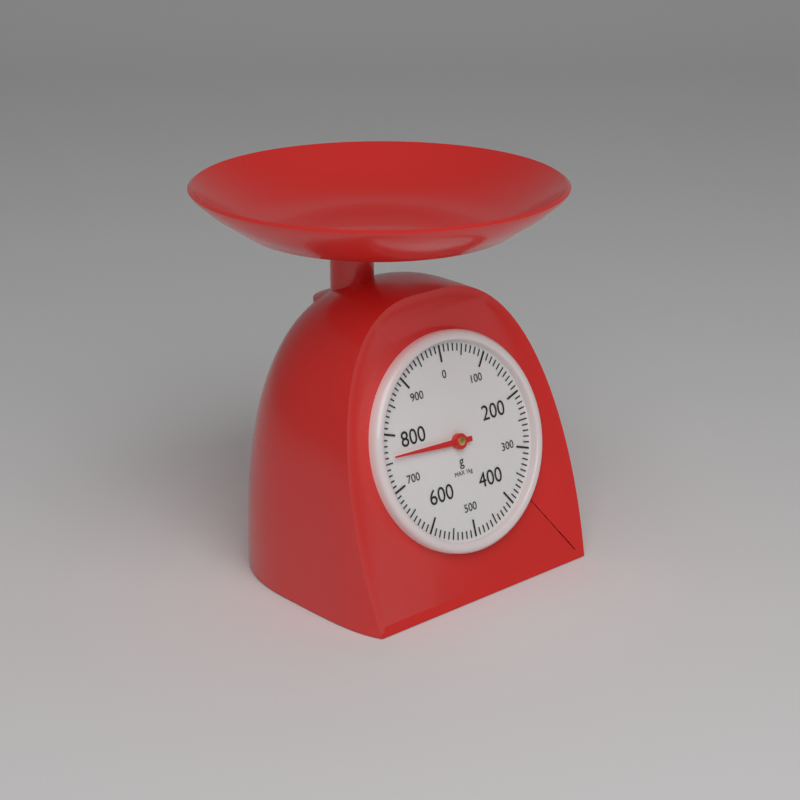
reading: 760 g
